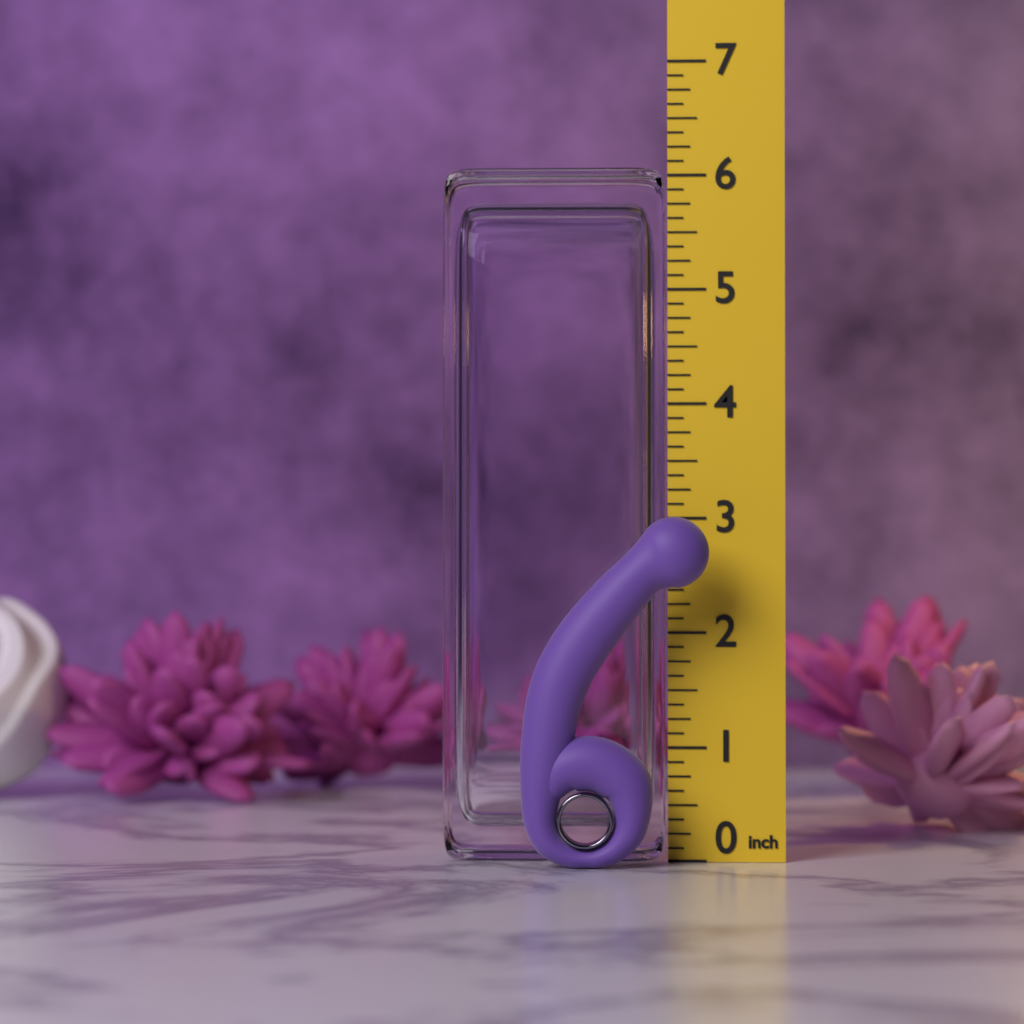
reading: 3.000 in
